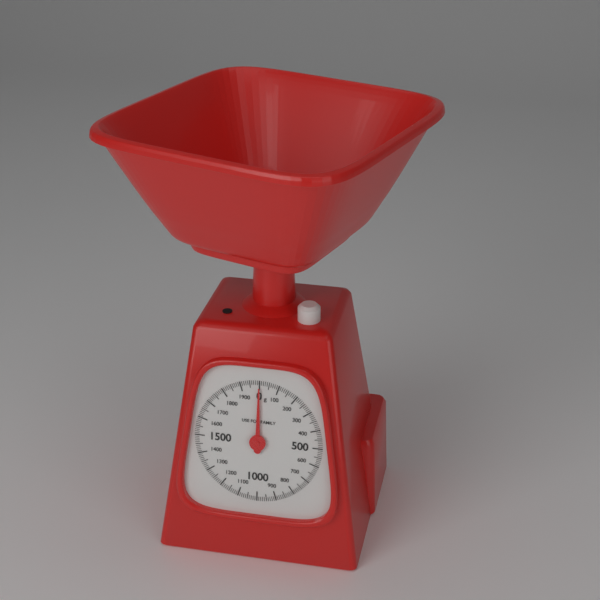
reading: 0 g
